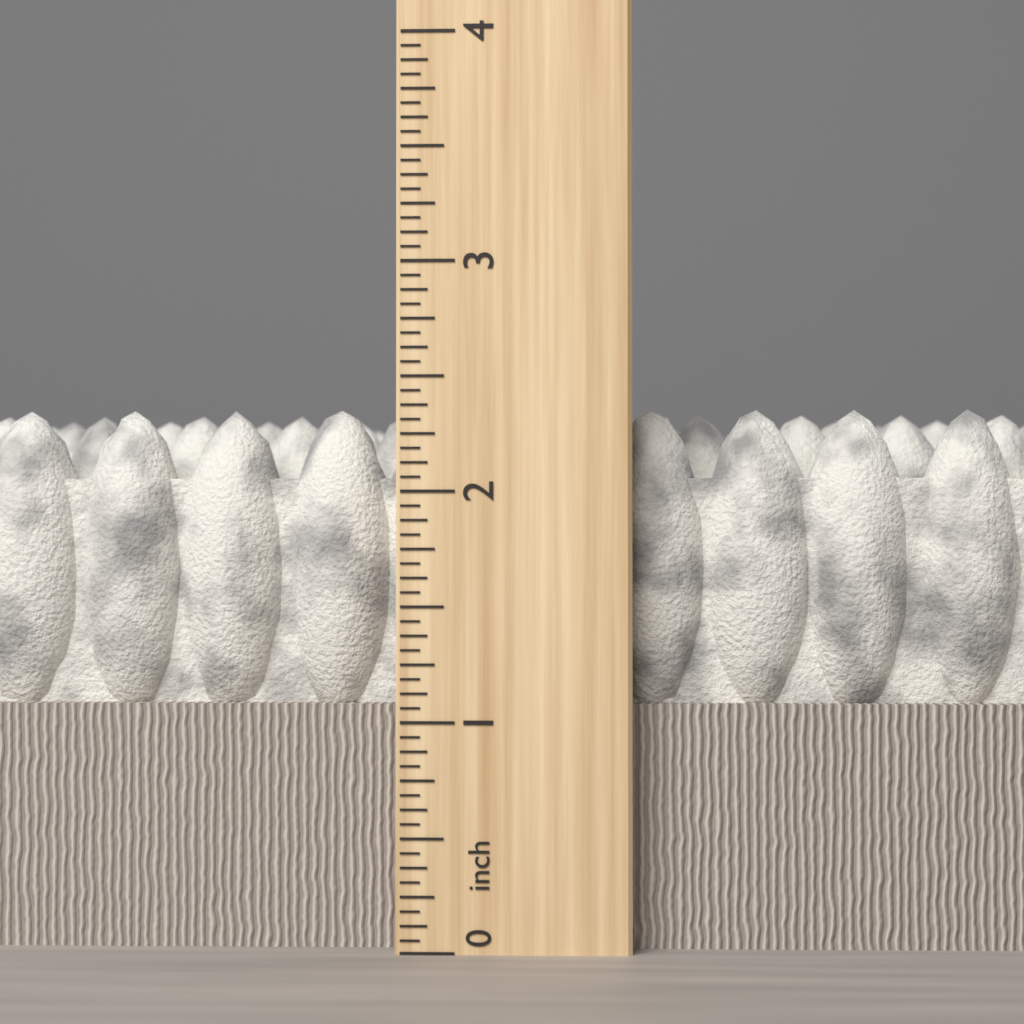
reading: 2.3750 inch
